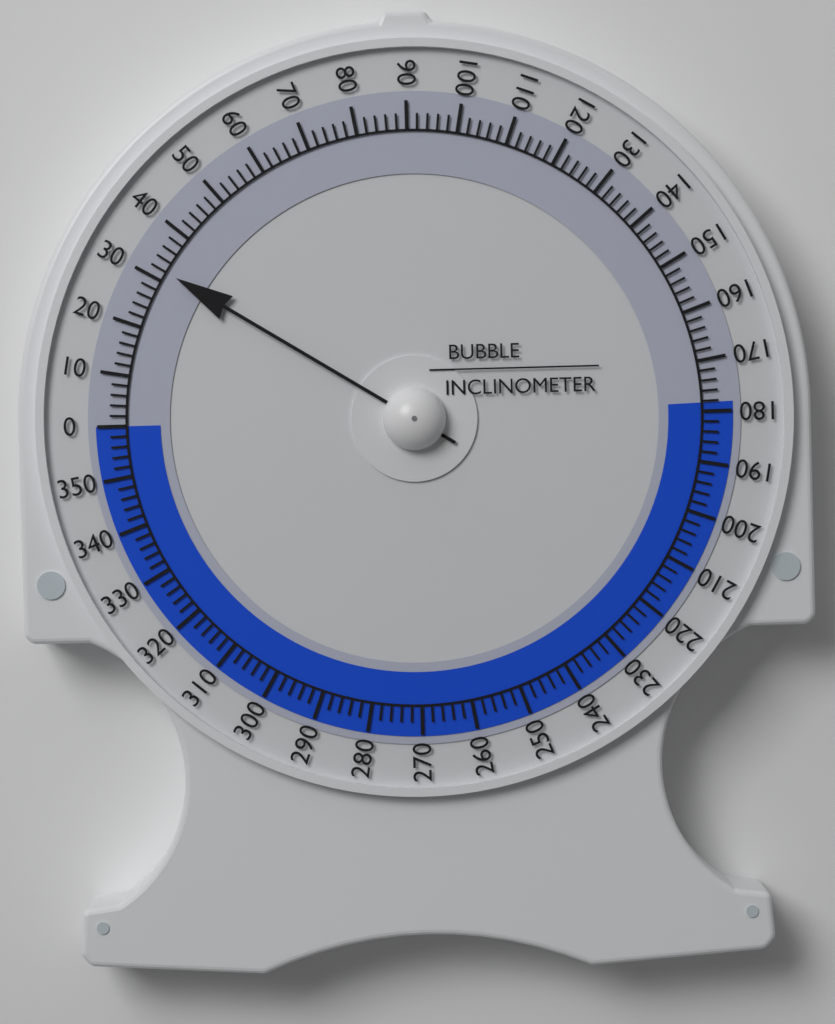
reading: 32 (no unit)
